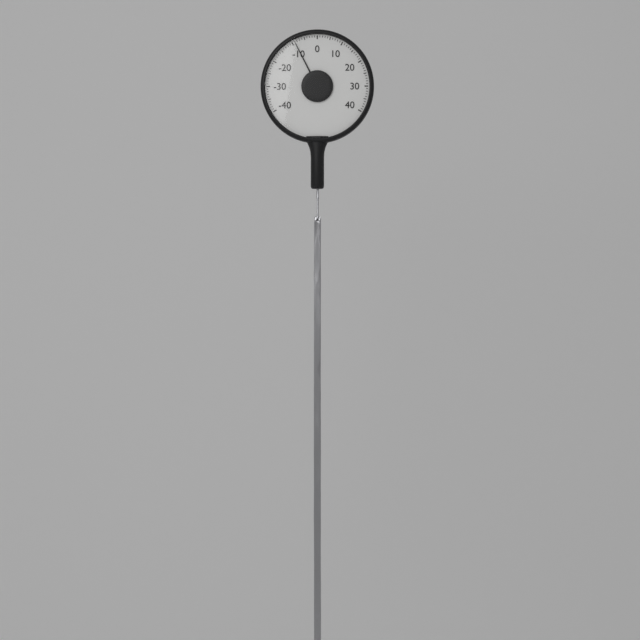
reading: -9 (no unit)
